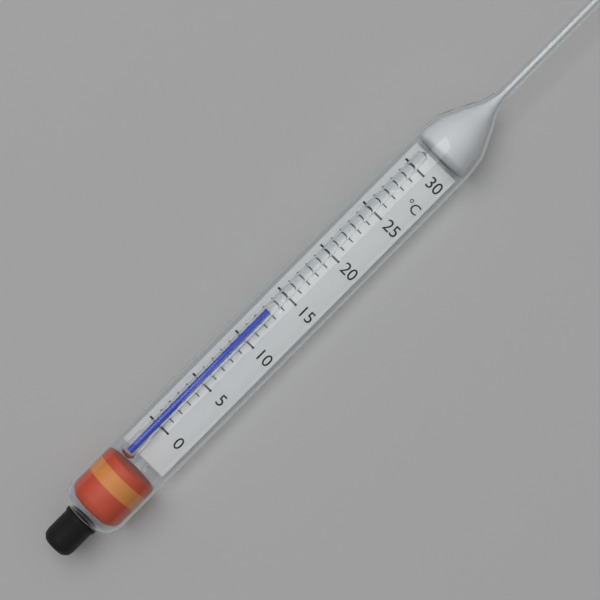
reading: 13 °C
